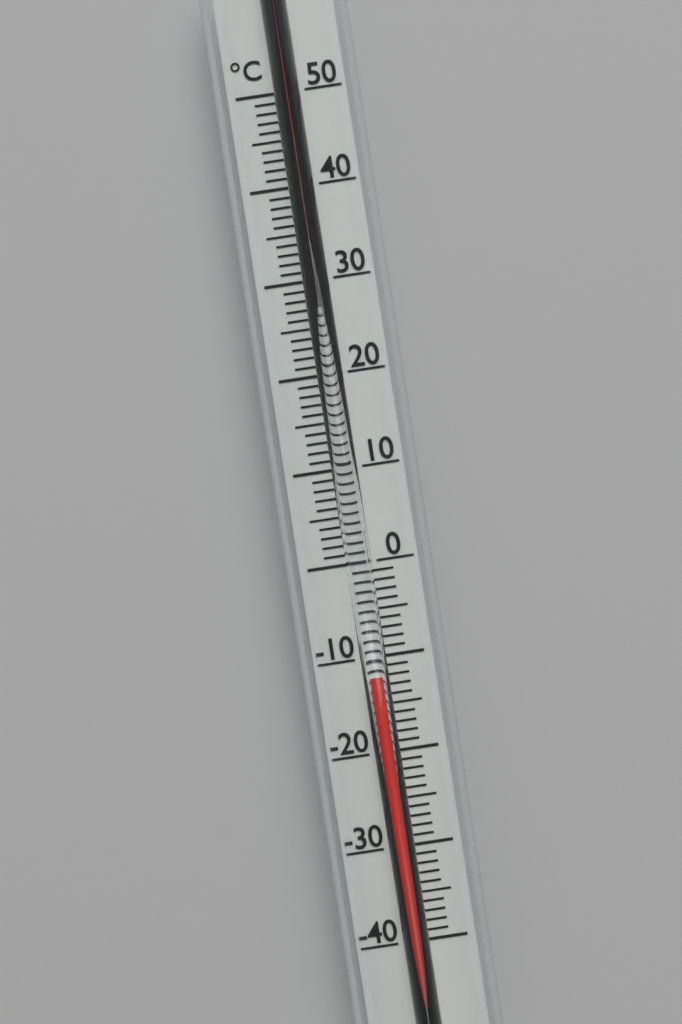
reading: -12 °C
